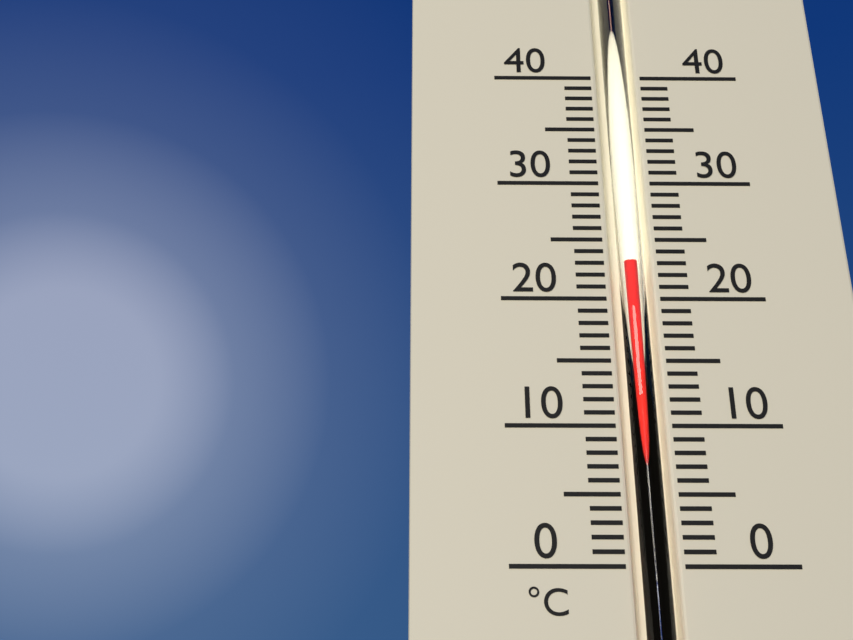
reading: 23 °C
